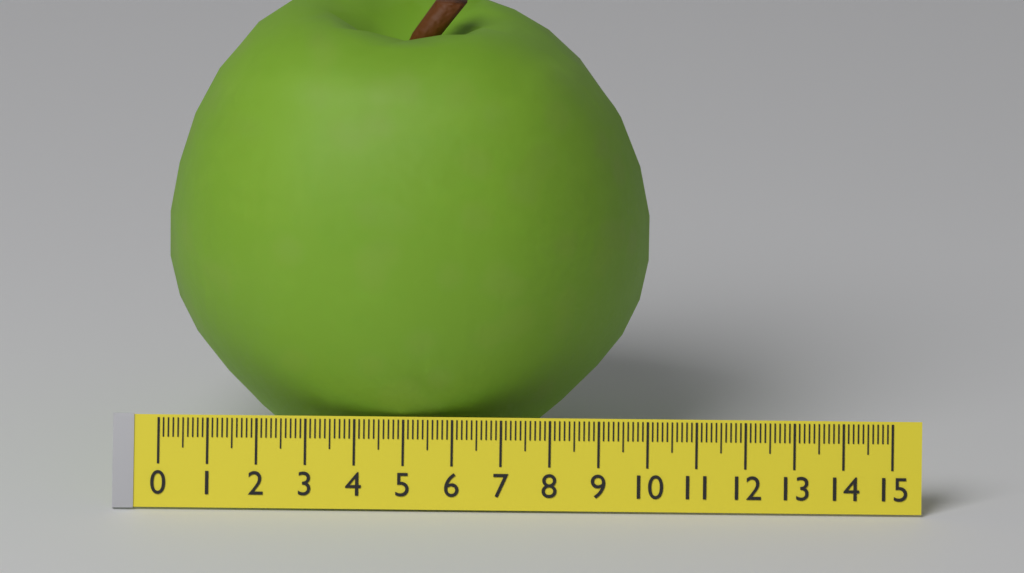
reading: 9.9 (no unit)
